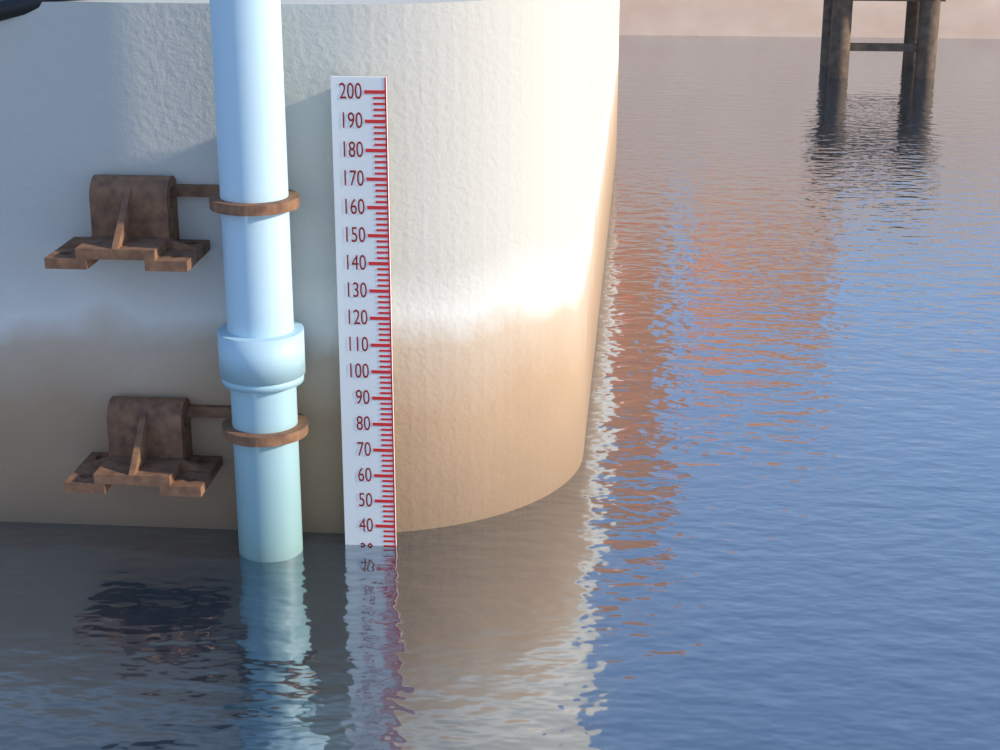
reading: 32 (no unit)
